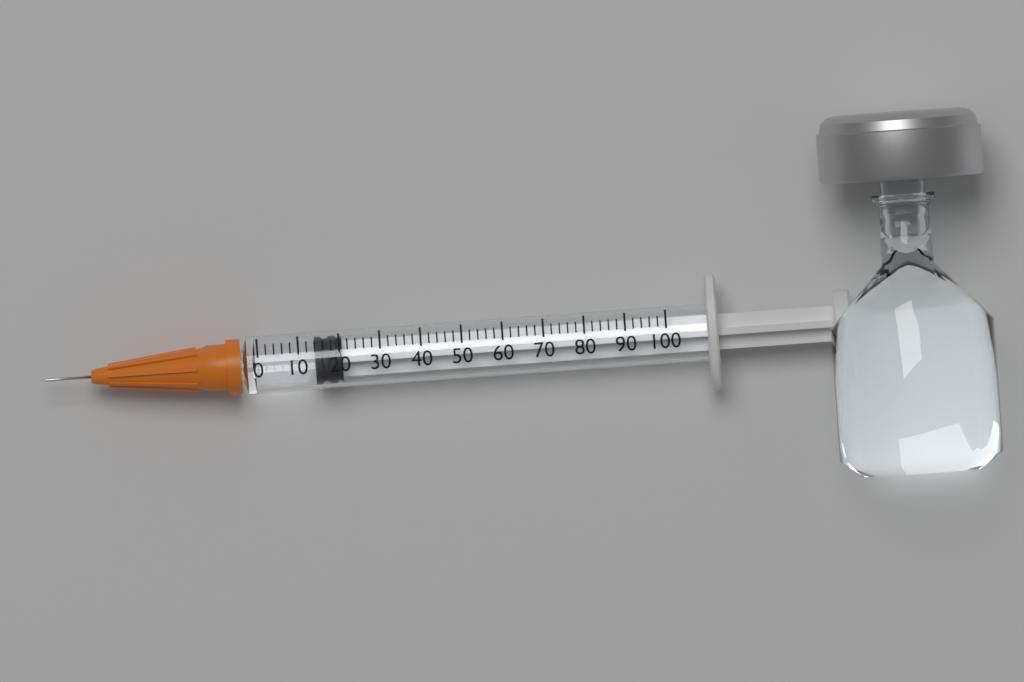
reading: 14 (no unit)
